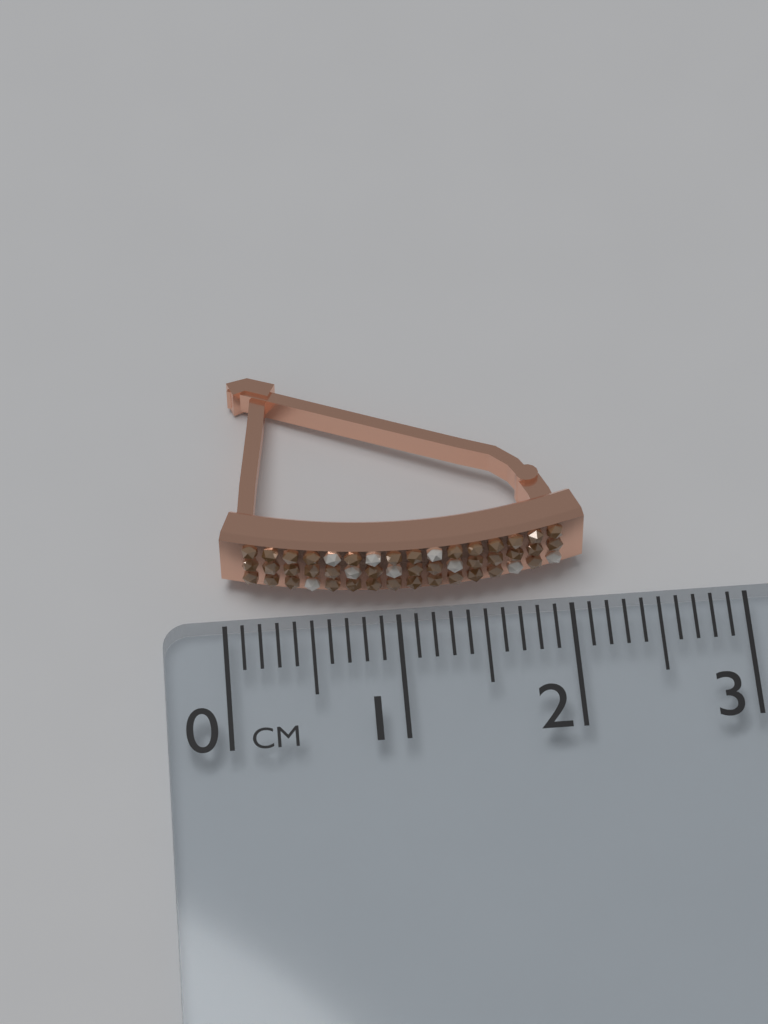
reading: 2.1 cm
